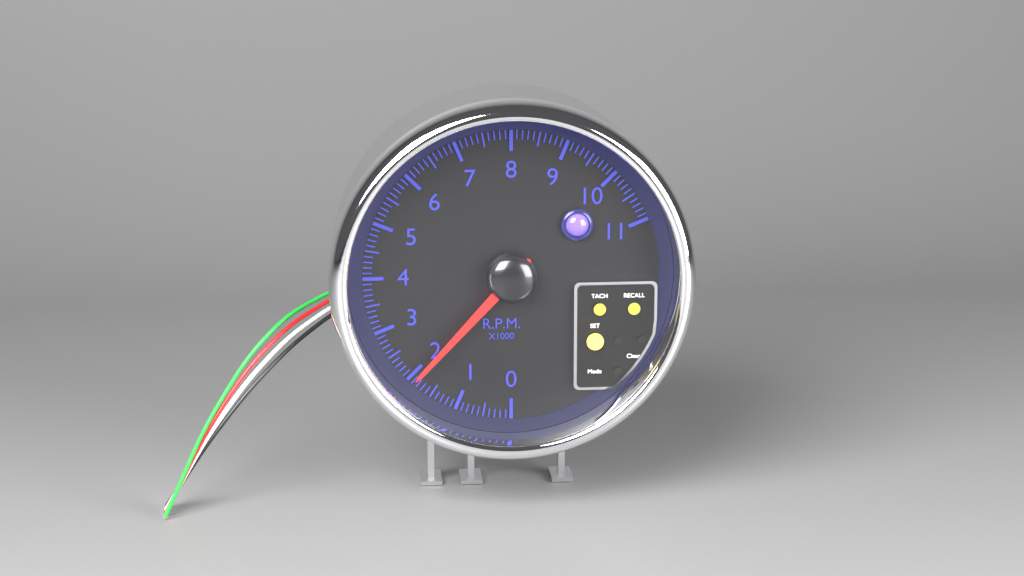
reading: 1.9 rpm x1000
